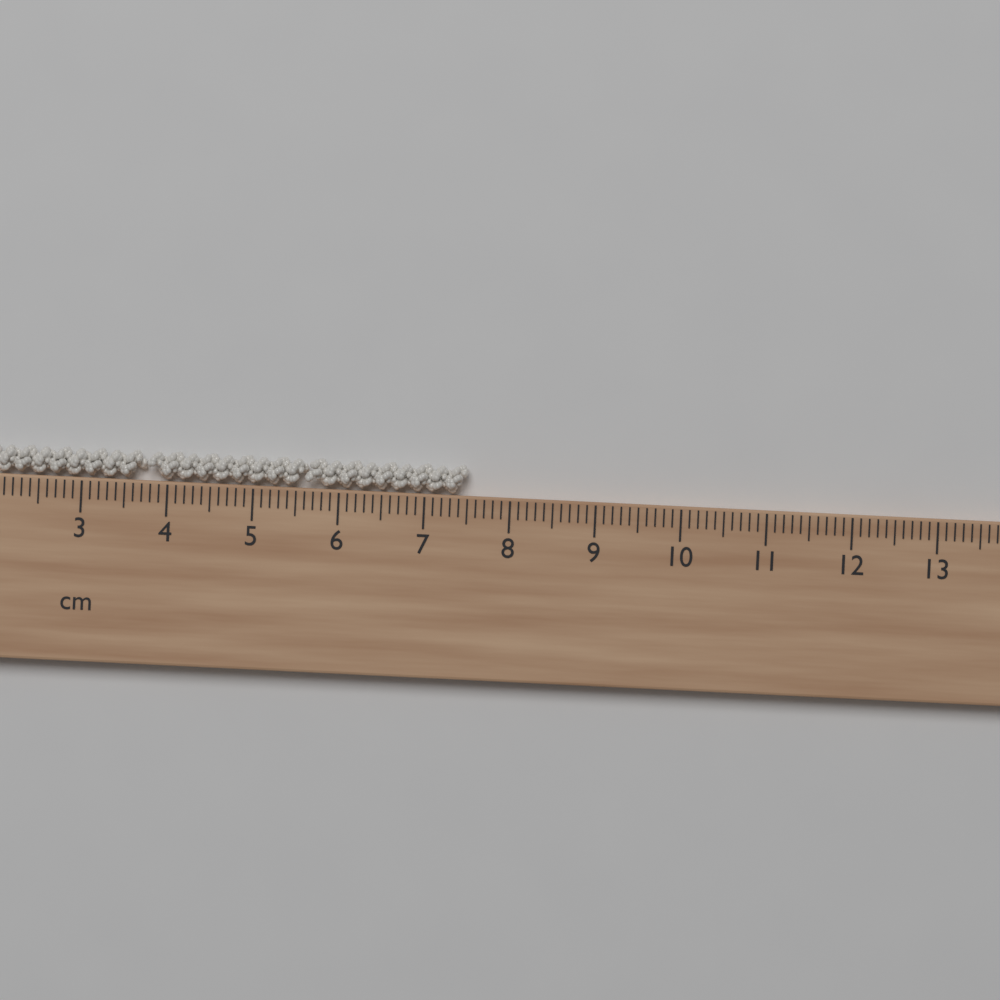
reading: 7.5 cm
